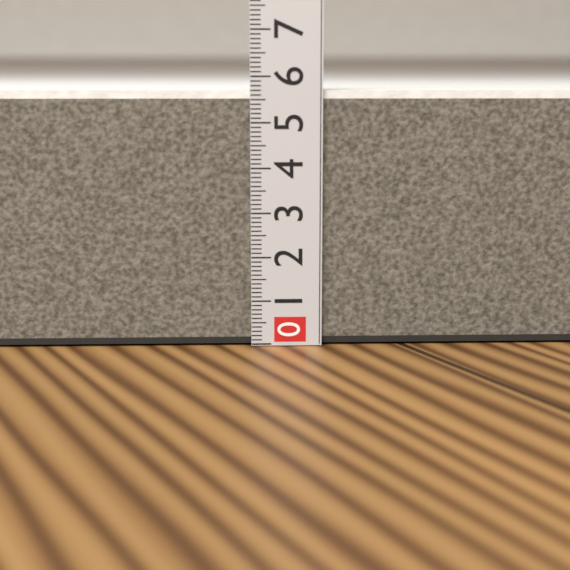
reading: 5.7 (no unit)
